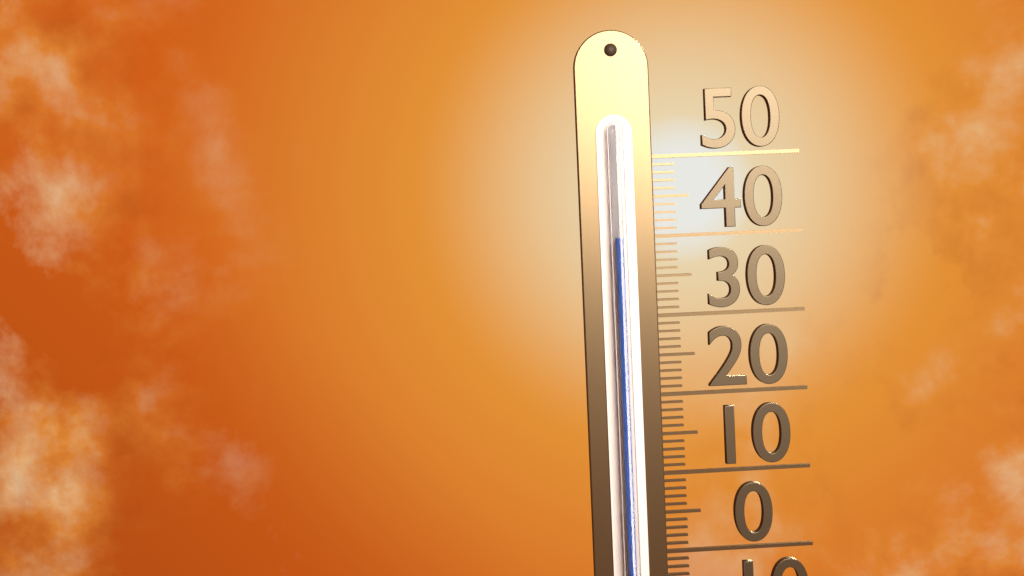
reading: 40 (no unit)
